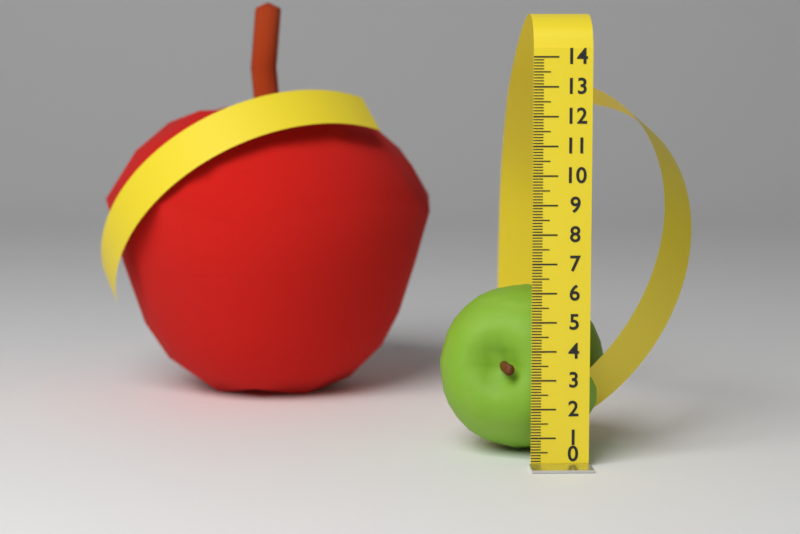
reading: 5.9 (no unit)
